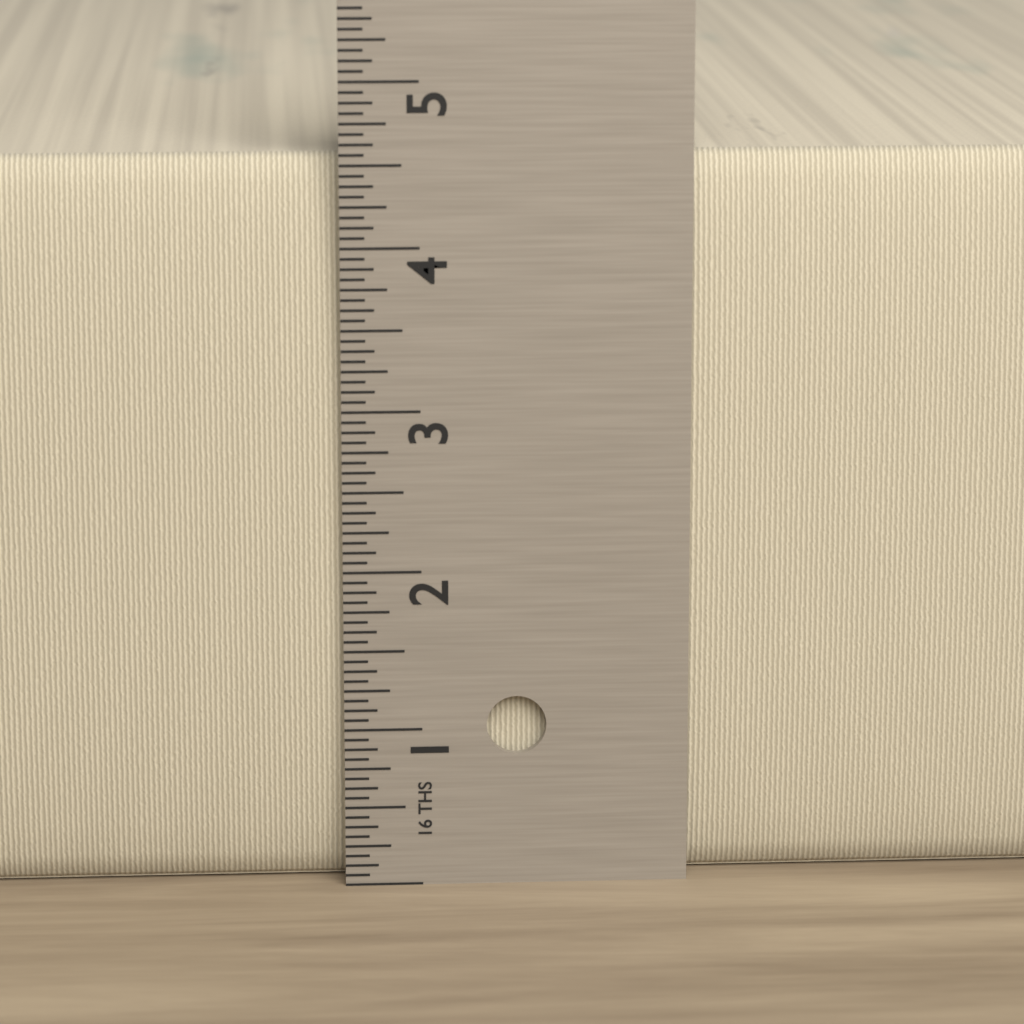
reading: 4.5625 in
